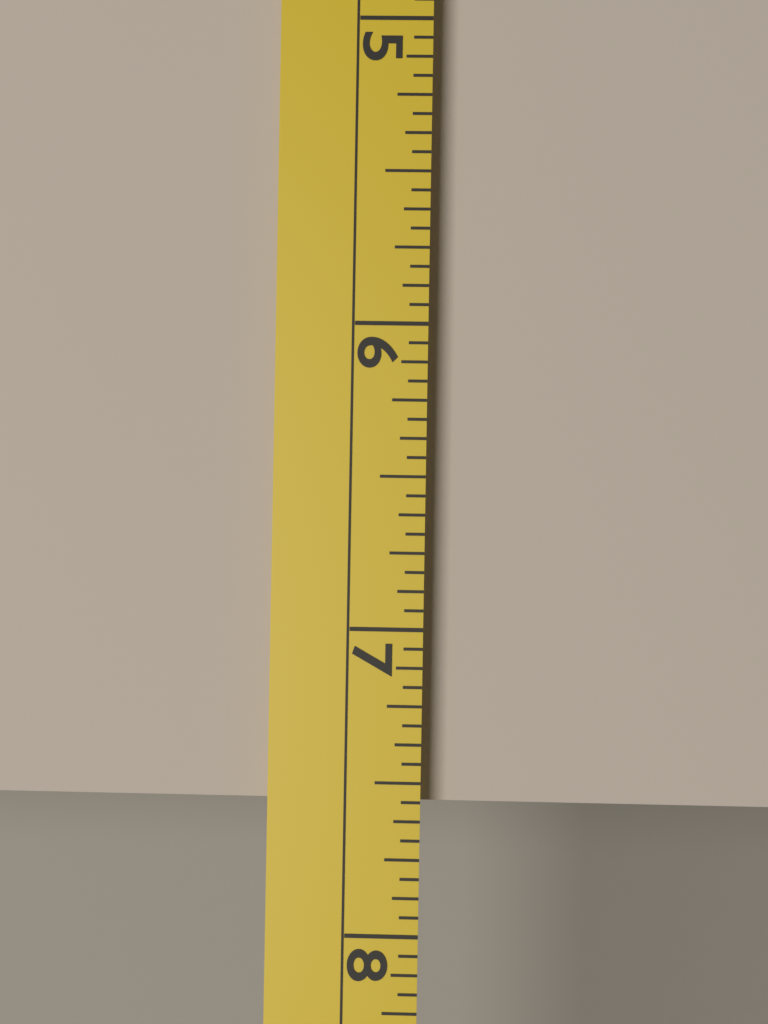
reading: 7.5625 (no unit)
